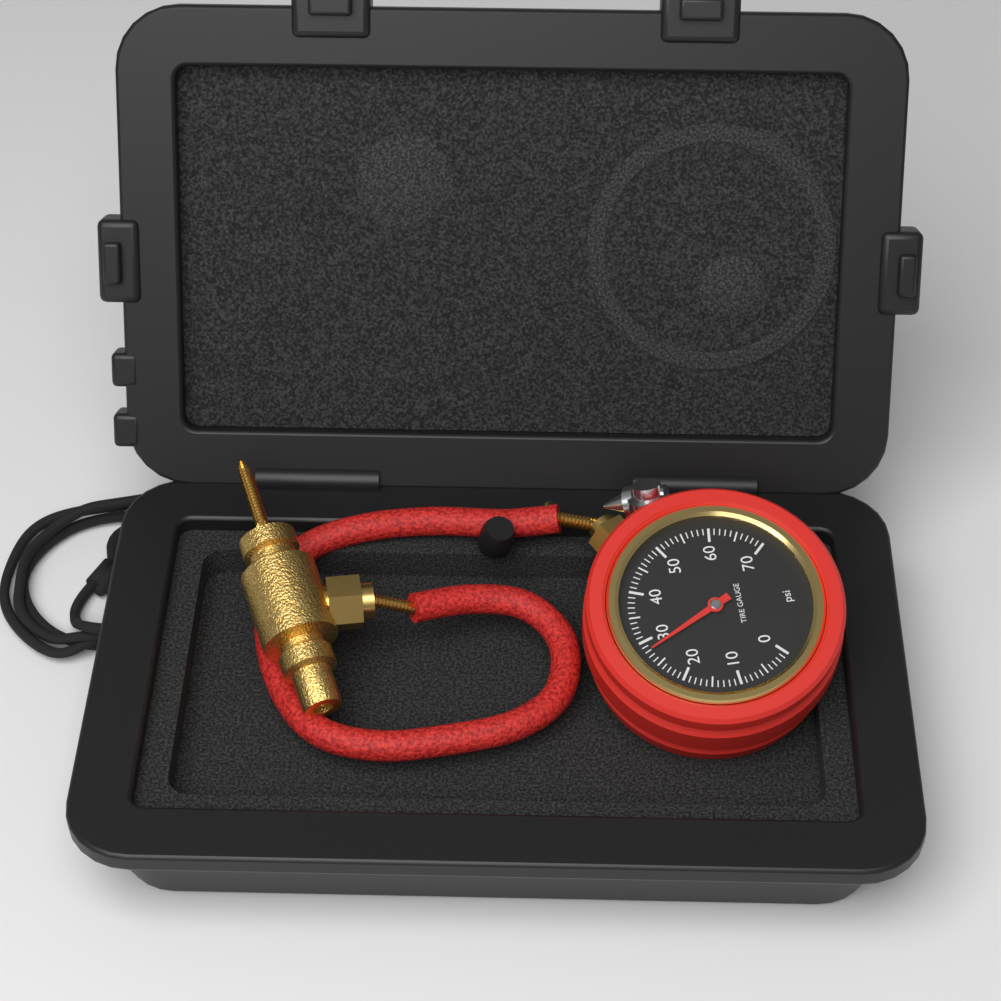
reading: 28 psi
